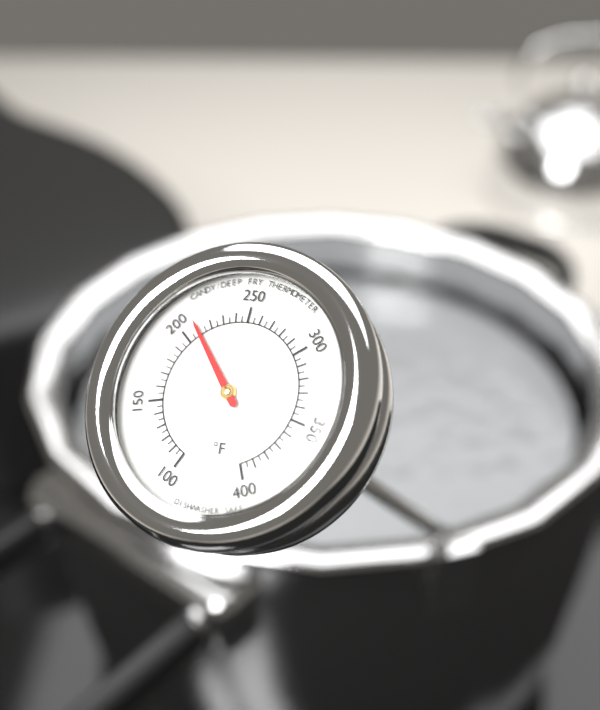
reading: 210 °F
